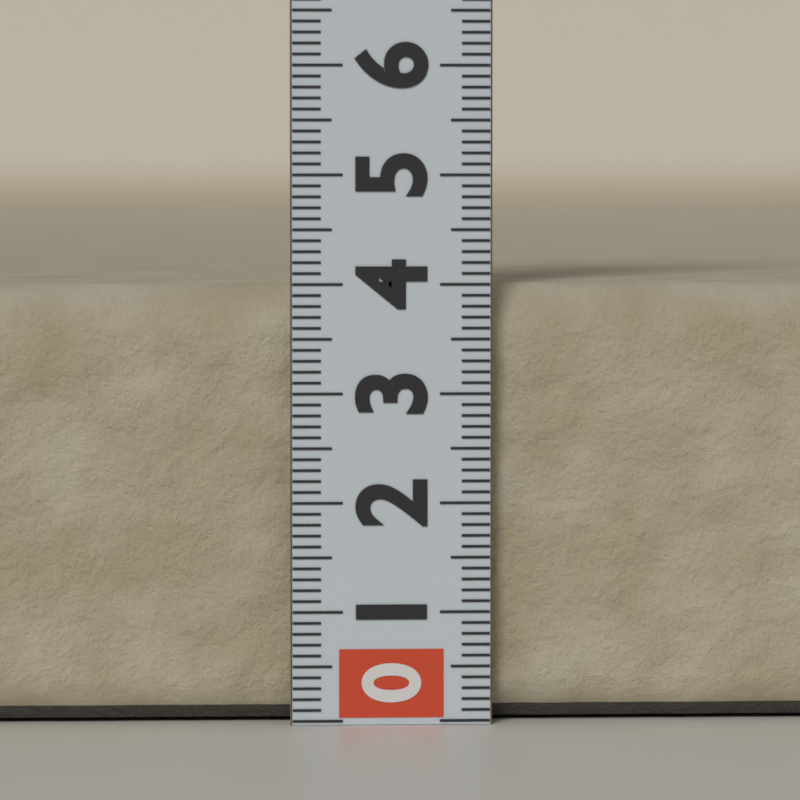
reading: 4.0 (no unit)
